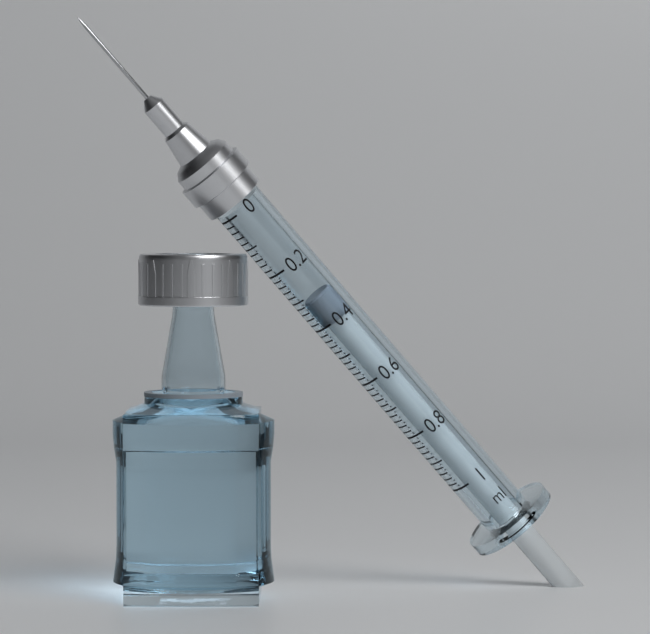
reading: 0.32 ml
